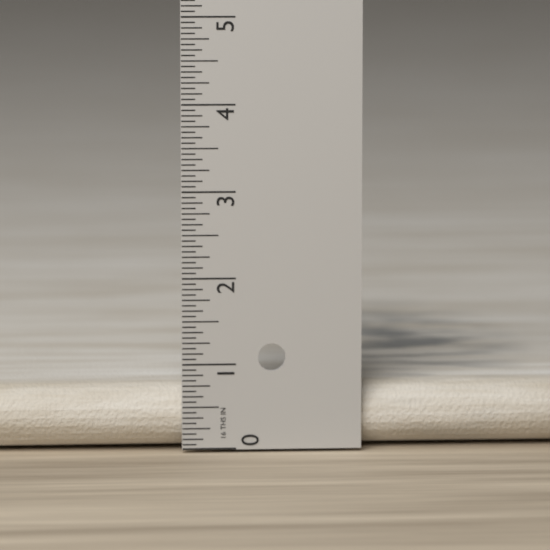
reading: 0.7500 in
